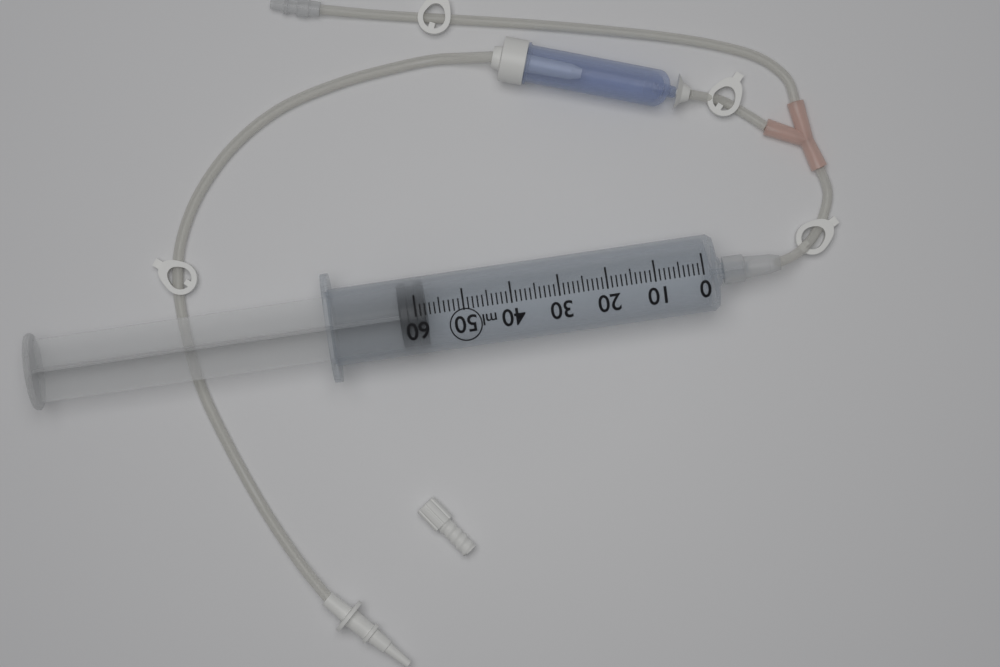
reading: 58 ml
